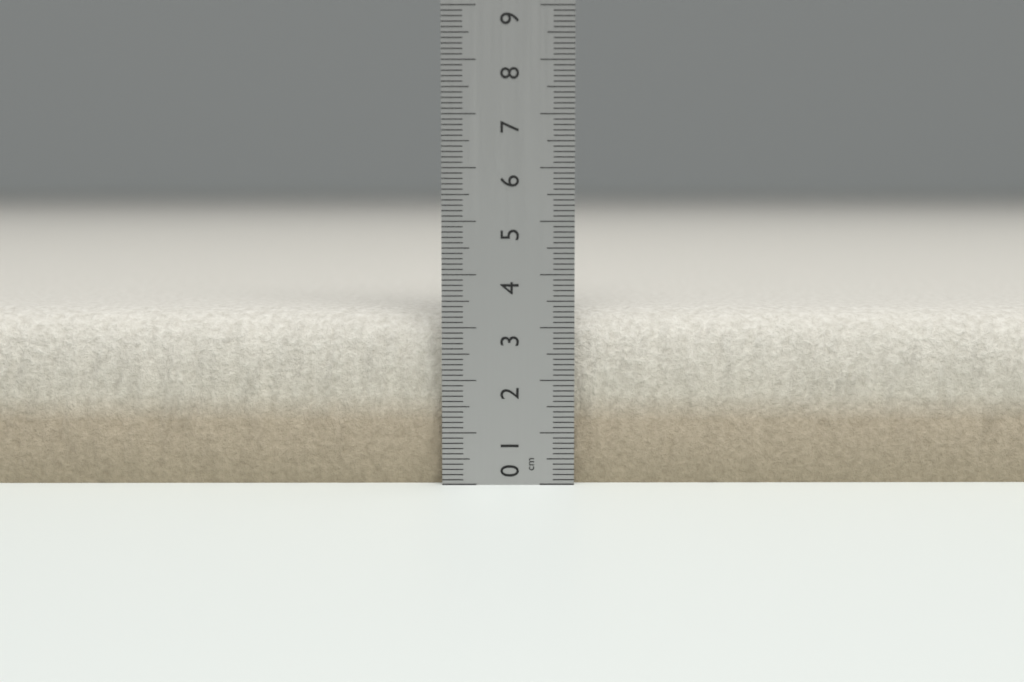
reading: 3.3 cm
